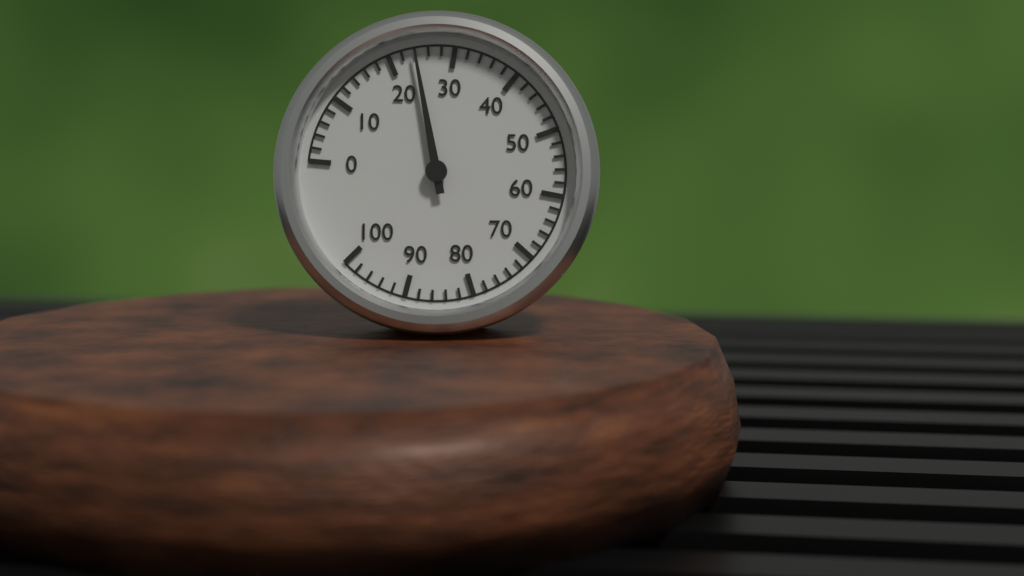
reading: 24 (no unit)
